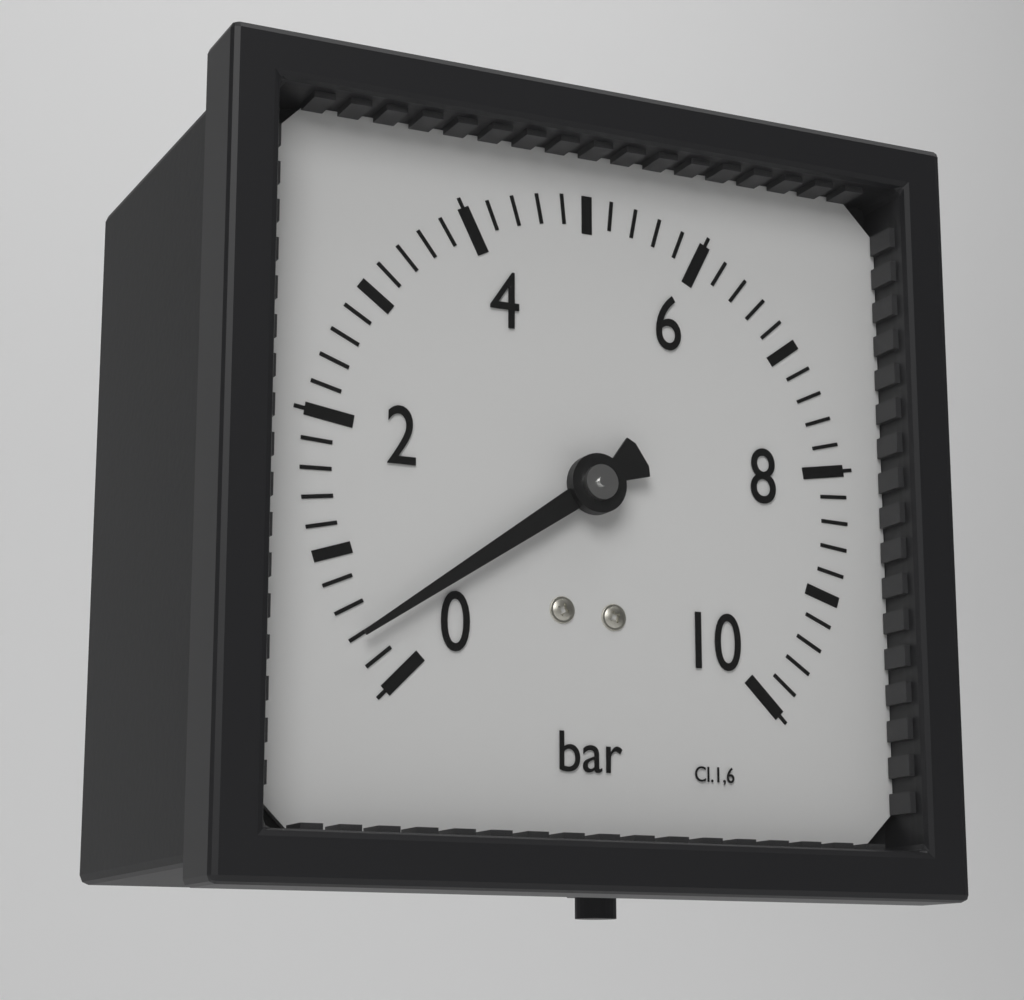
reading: 0.4 bar
